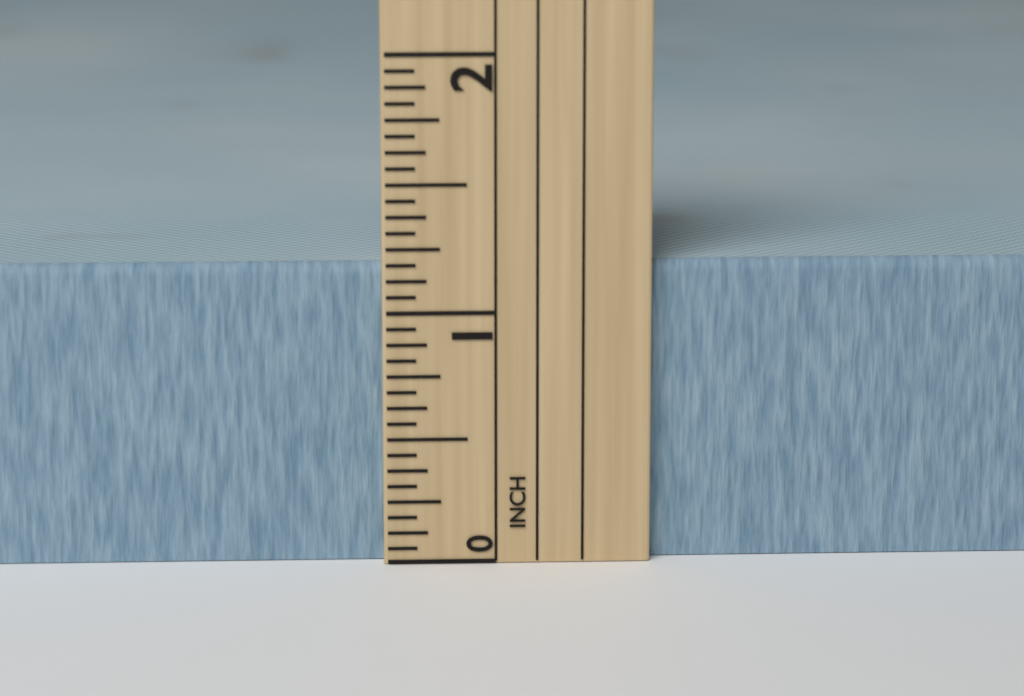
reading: 1.1875 in
